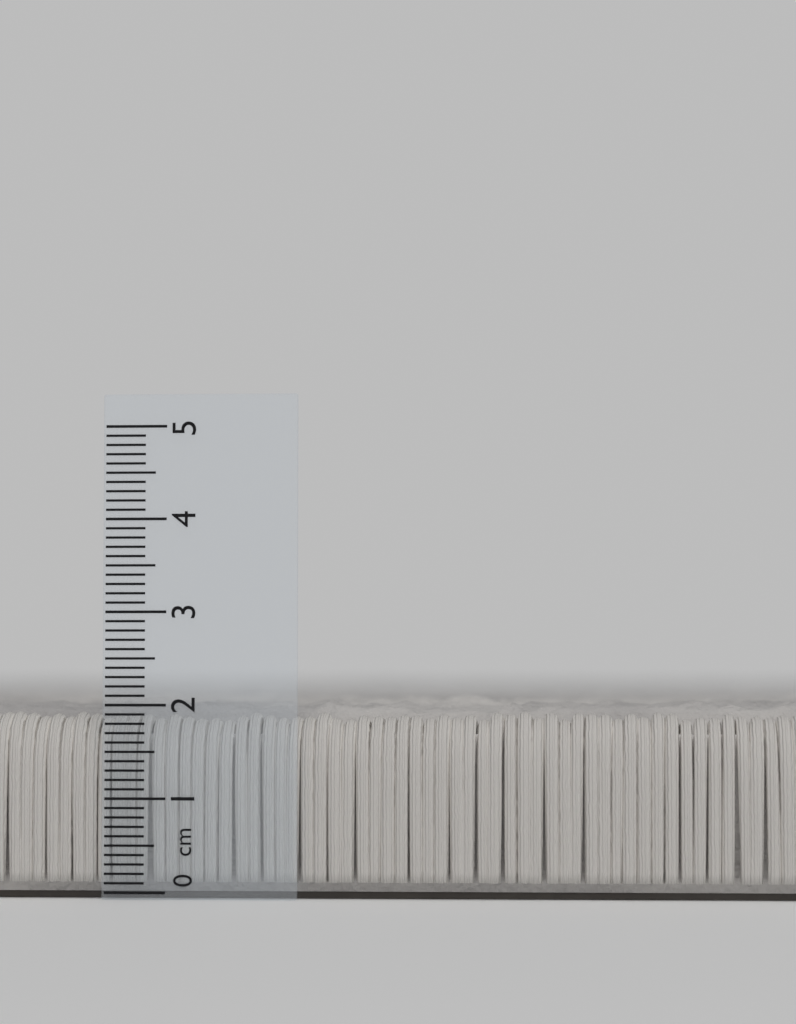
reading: 2.1 cm
